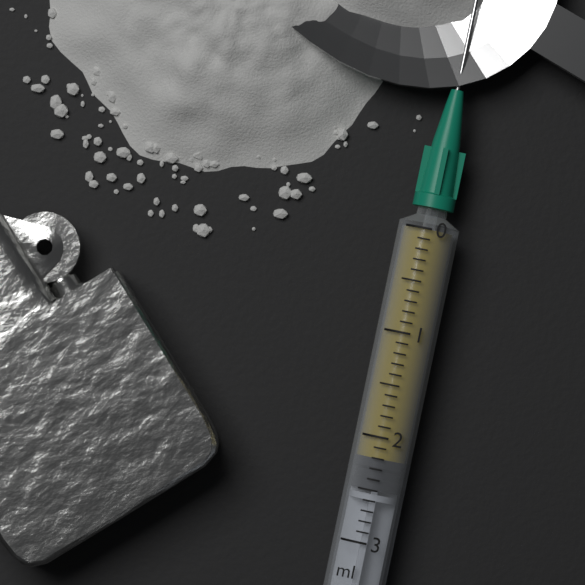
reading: 2.2 ml
